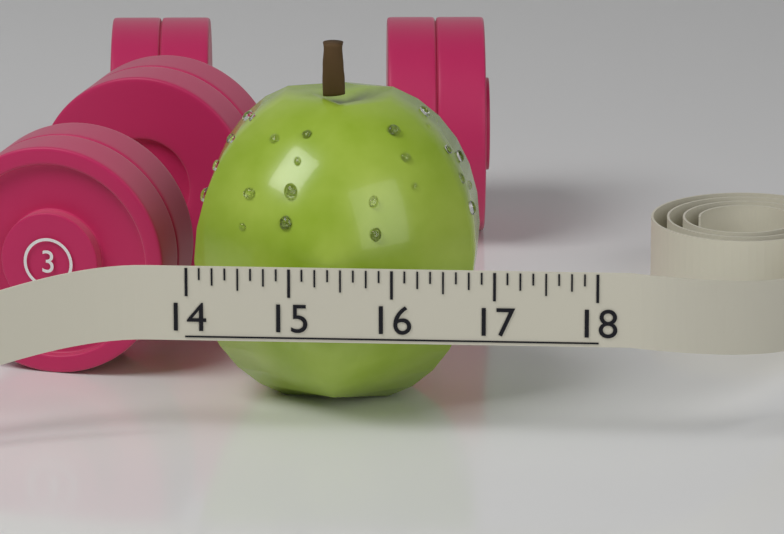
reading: 16.750 (no unit)
